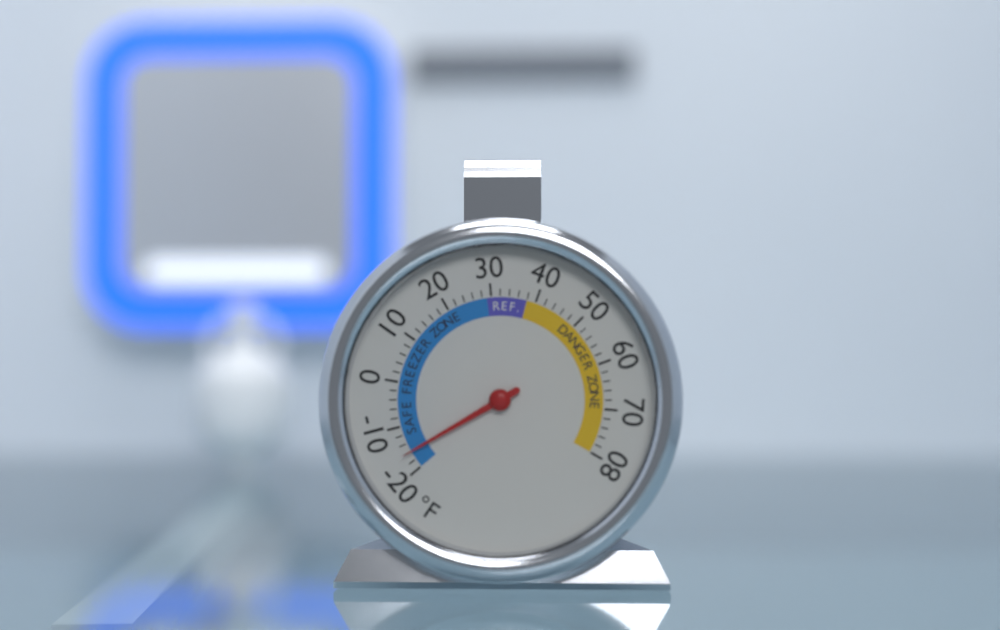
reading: -16 °F
